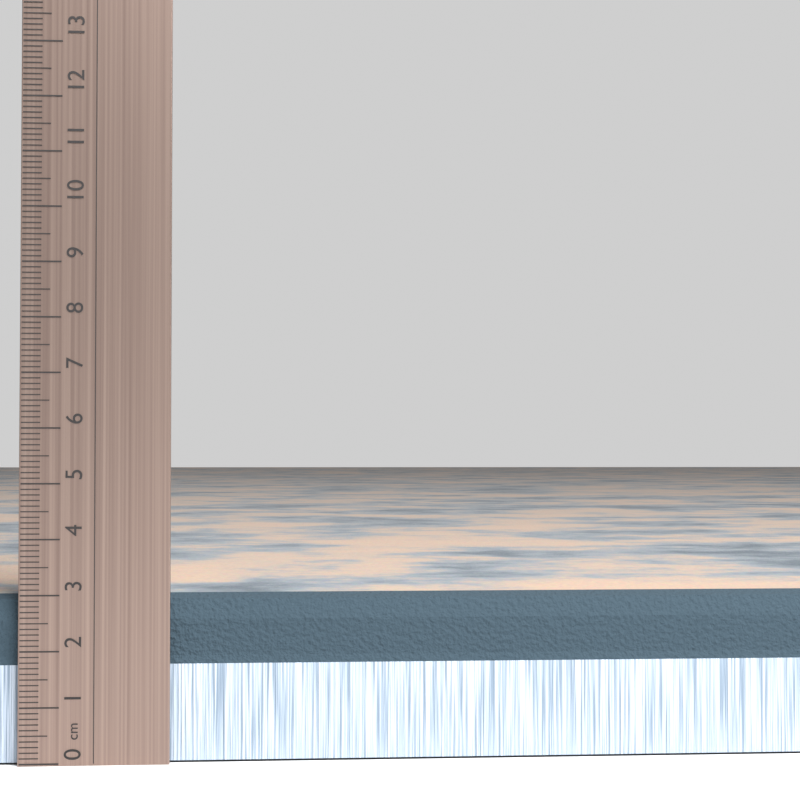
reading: 3.0 cm
